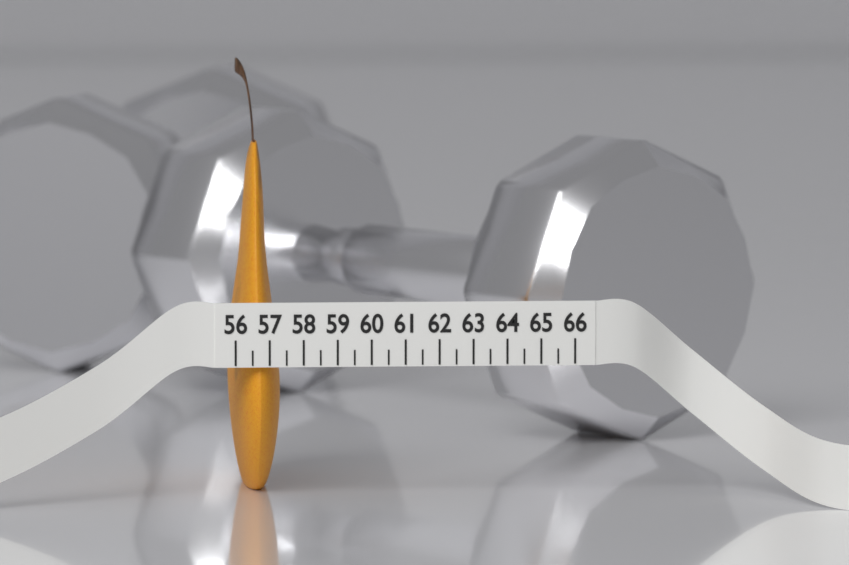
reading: 57.5 (no unit)
